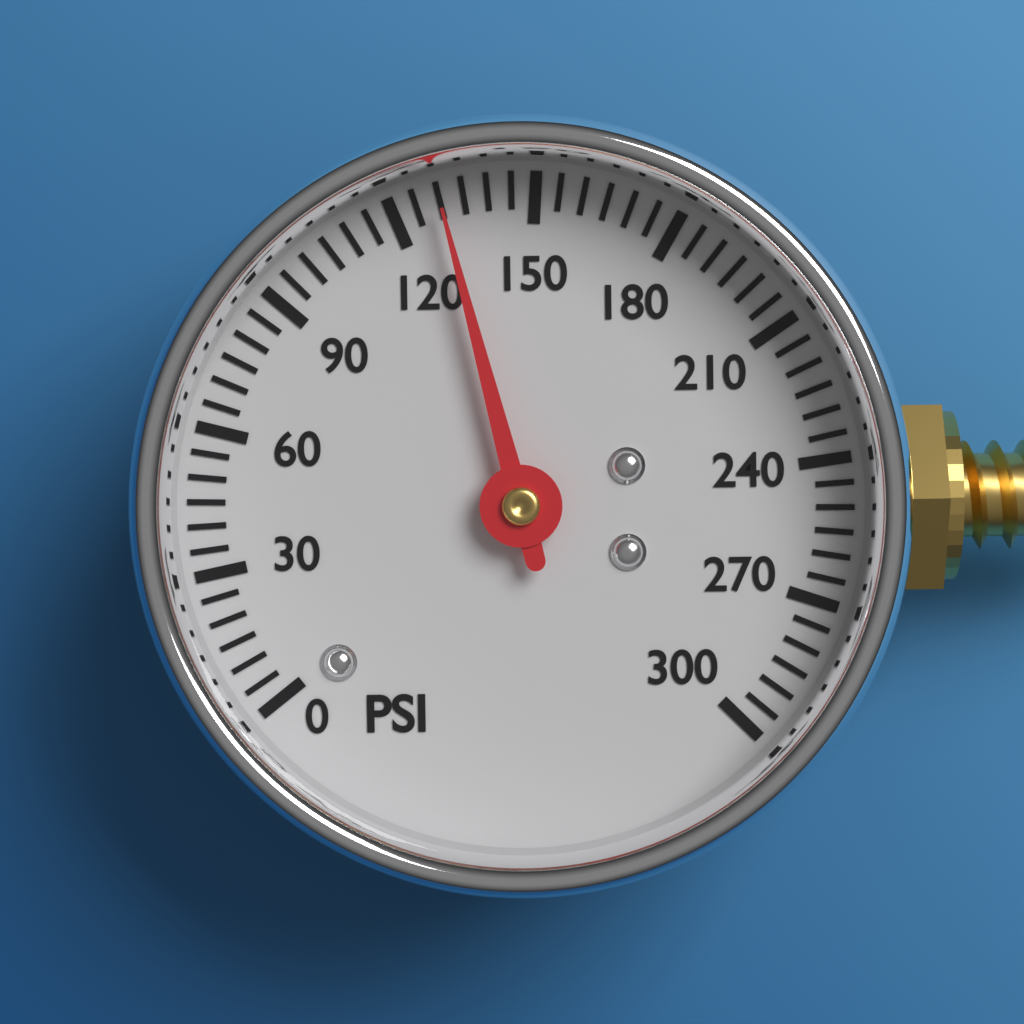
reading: 130 psi
